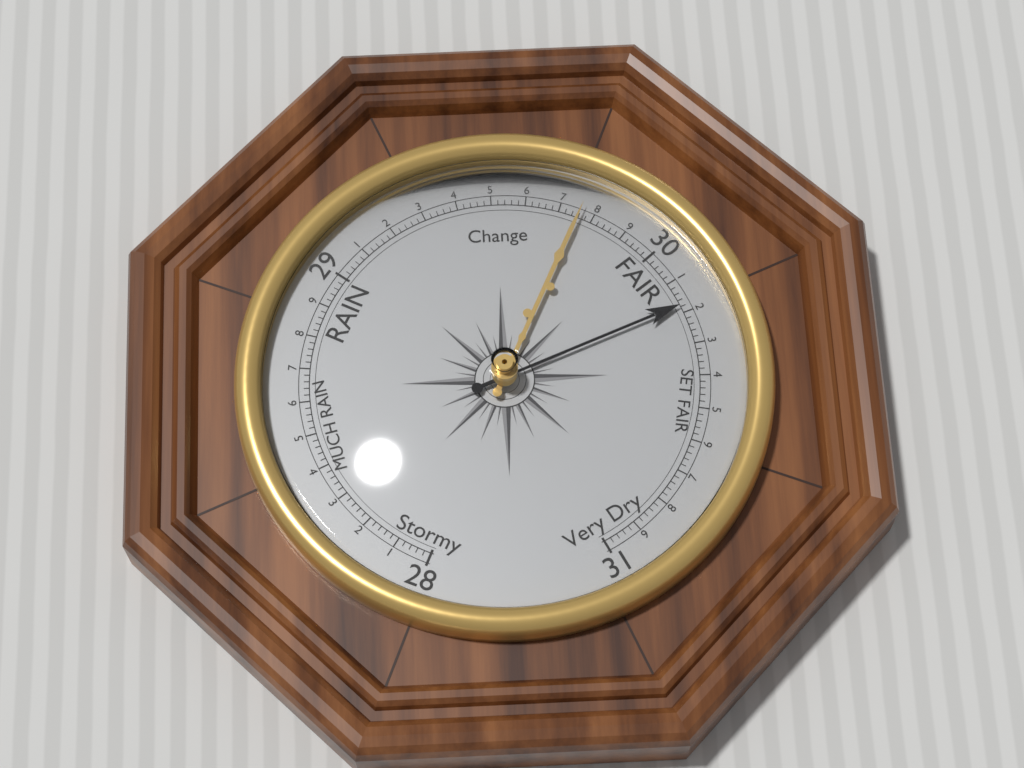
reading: 30.18 (no unit)
